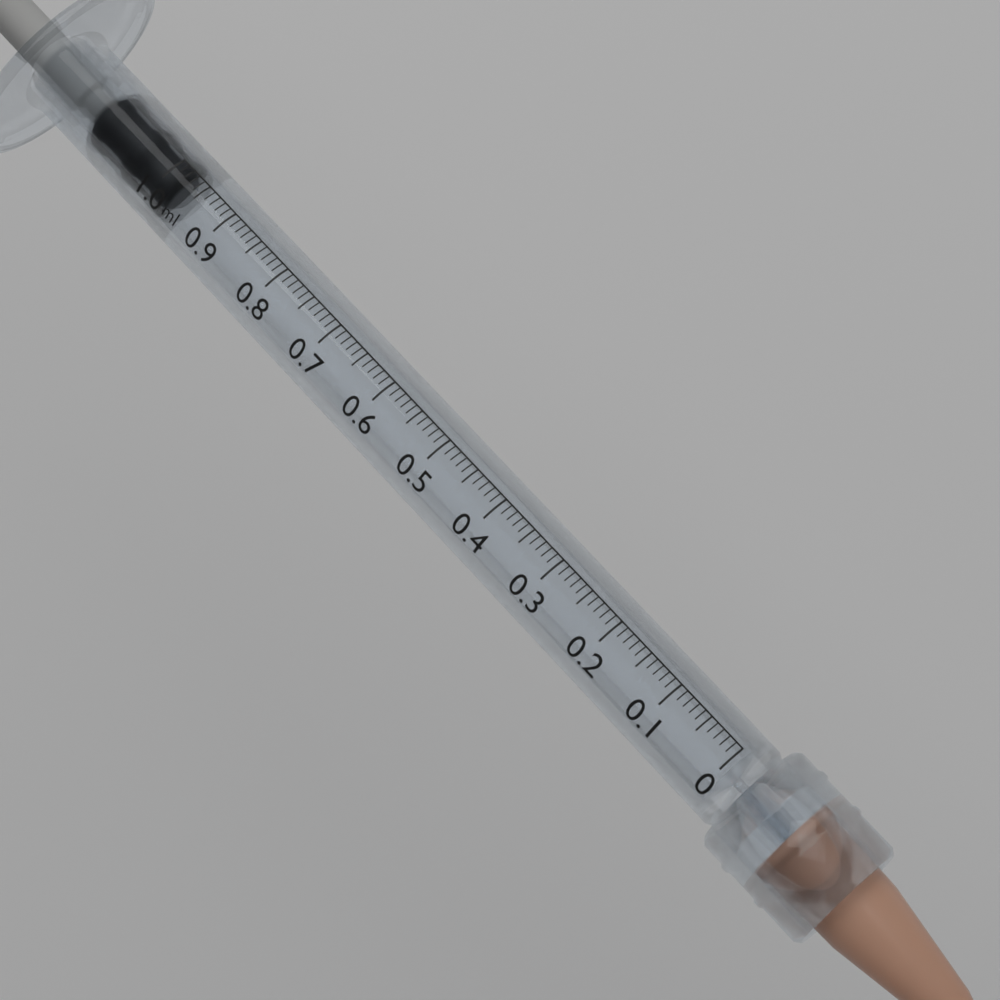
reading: 0.98 ml
